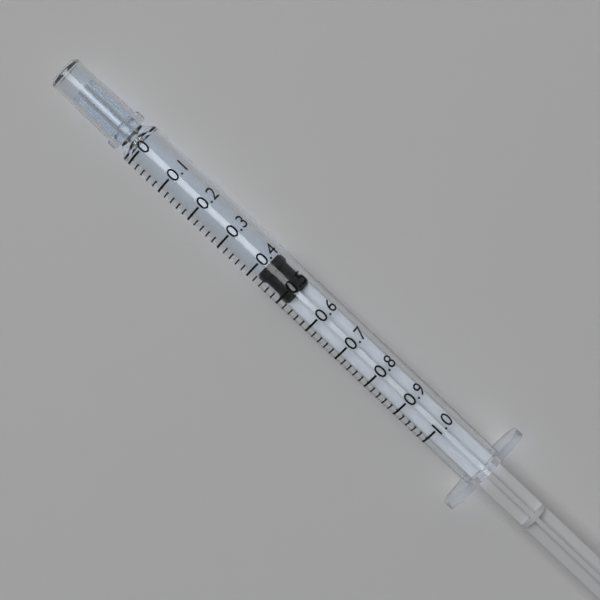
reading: 0.42 (no unit)
